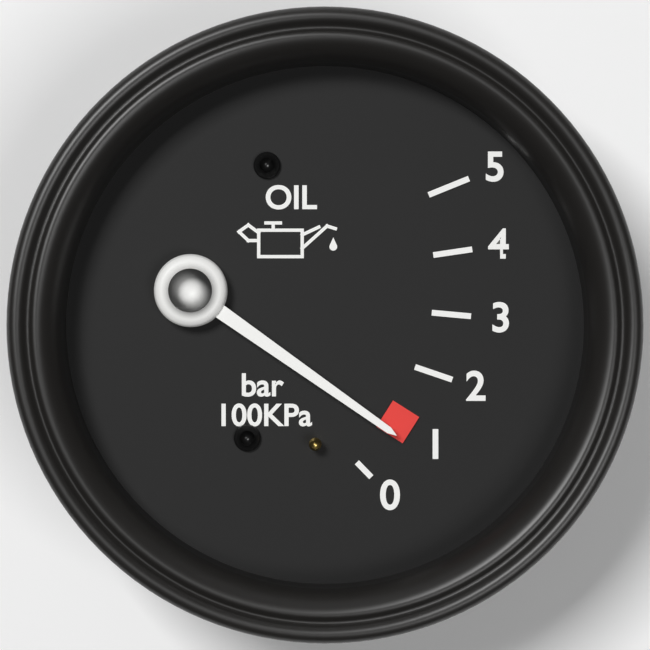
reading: 0.8 bar
